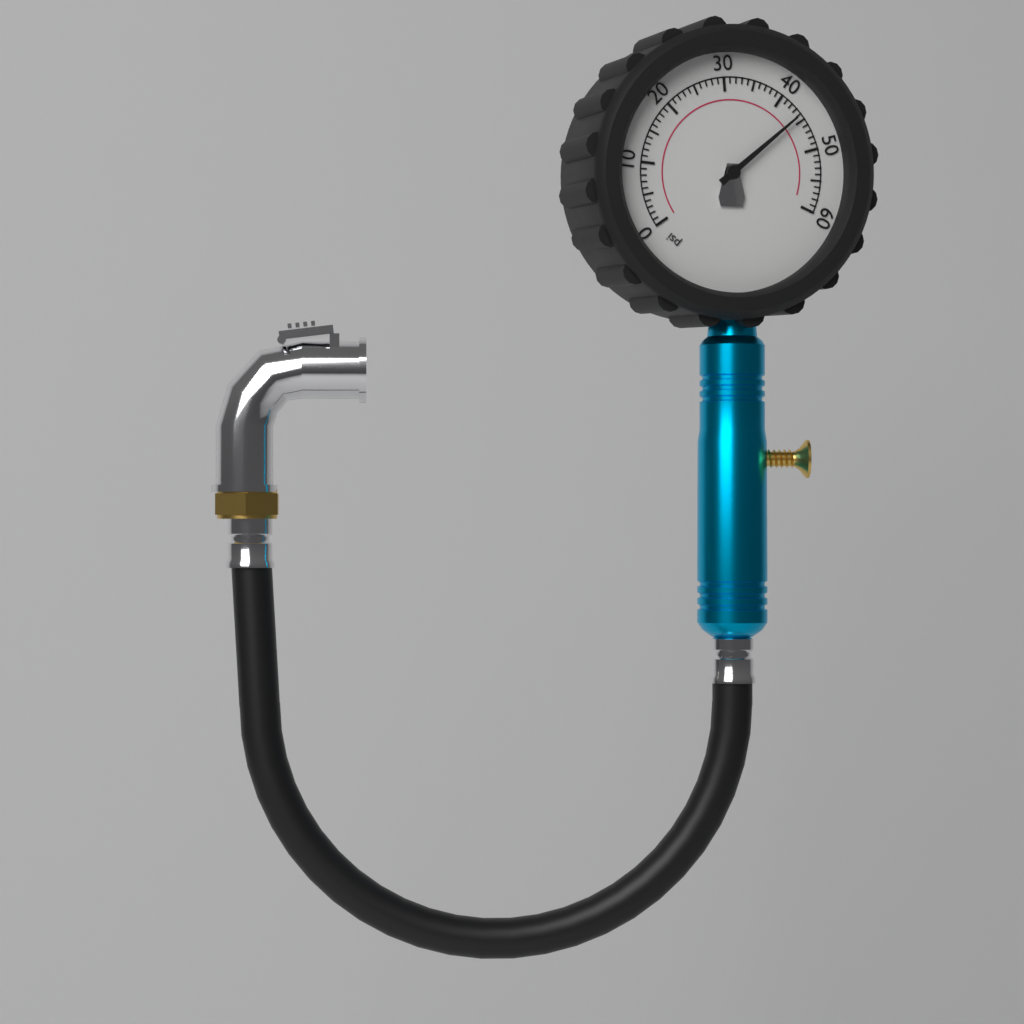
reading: 44 psi
